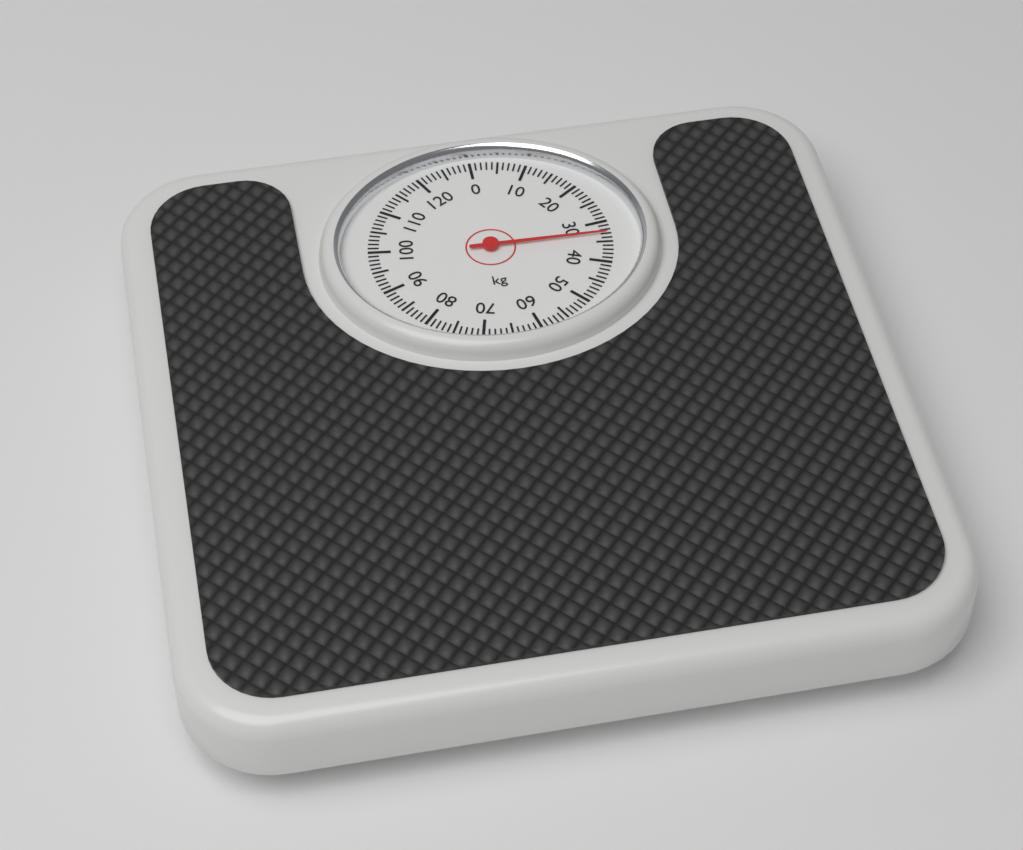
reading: 33 kg
